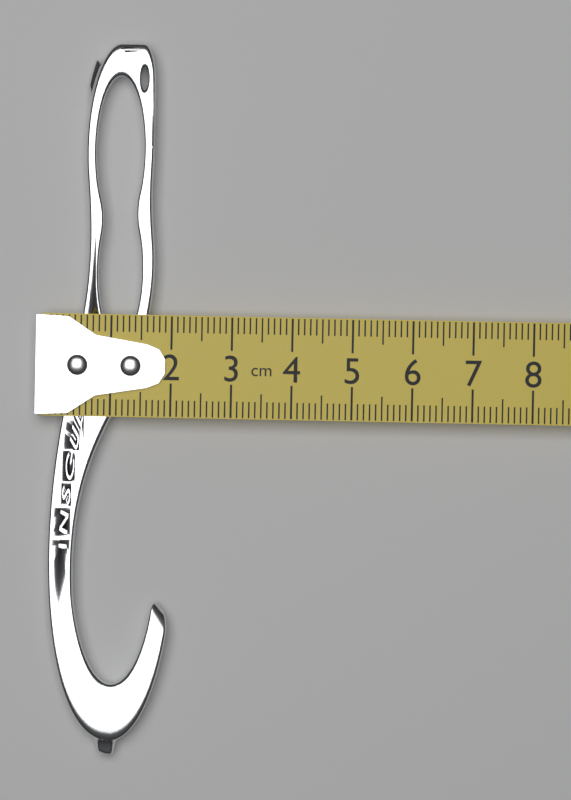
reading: 2.0 cm
